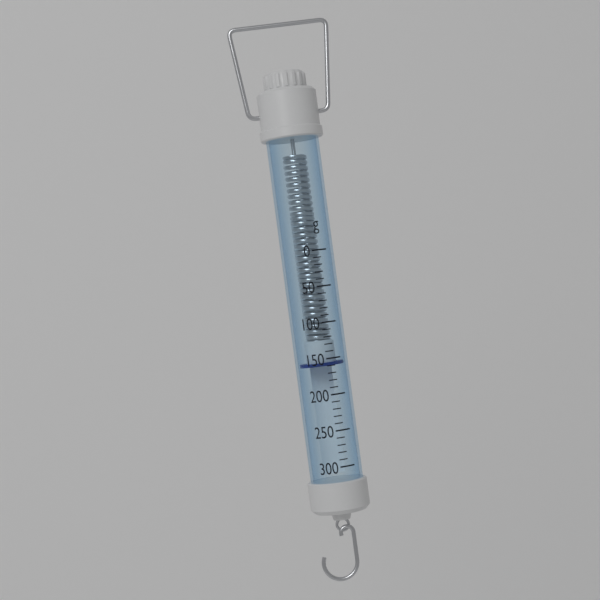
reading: 160 g
